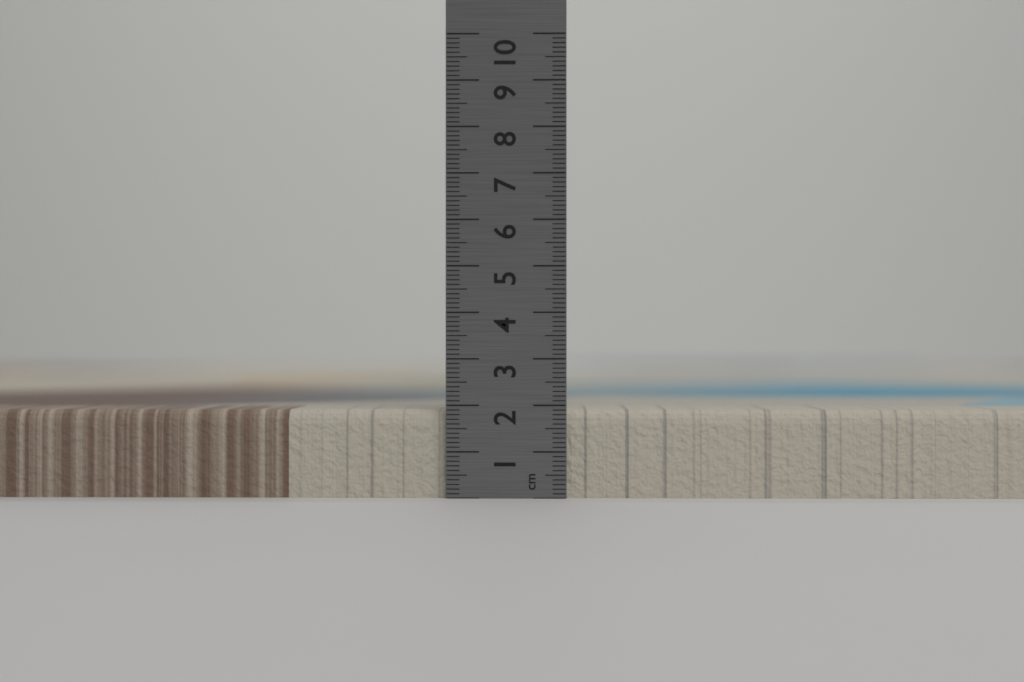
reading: 1.9 cm
